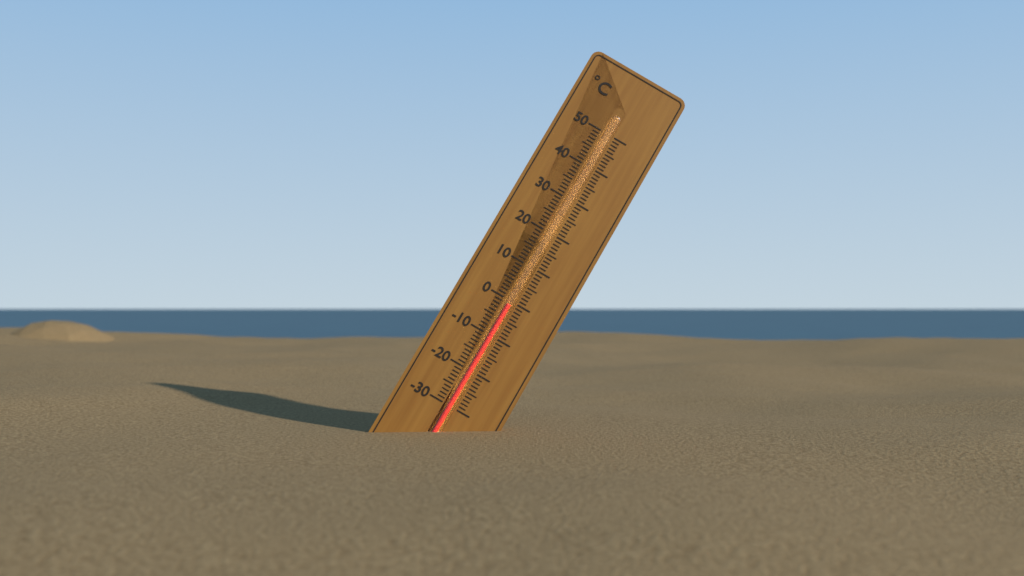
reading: -1 °C
